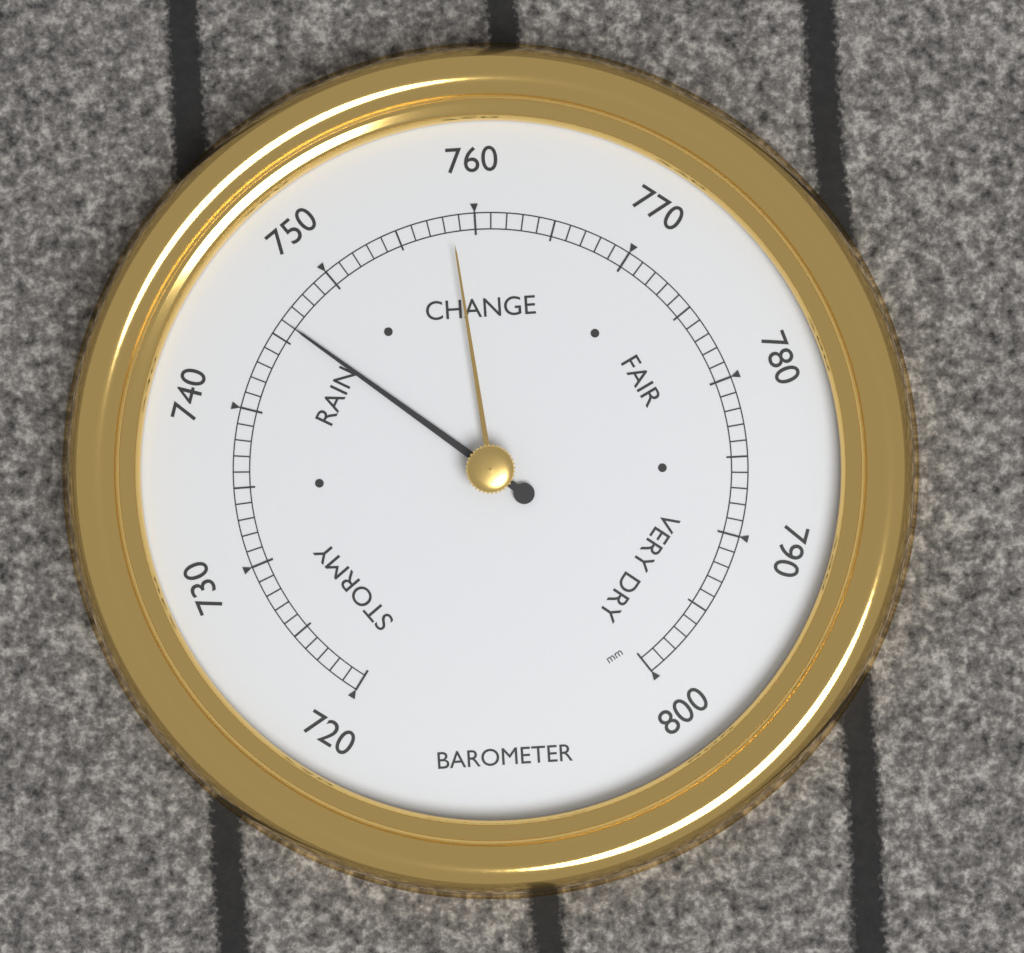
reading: 746 mm
